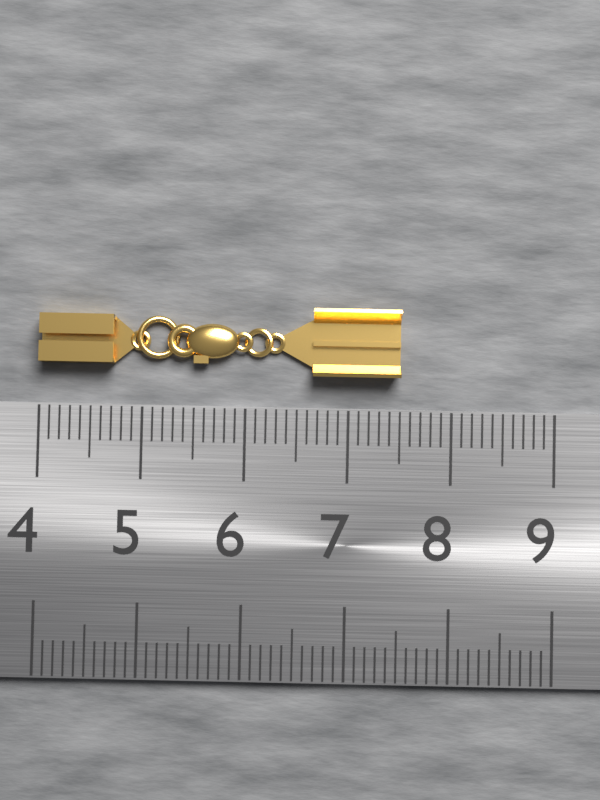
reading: 7.5 (no unit)
